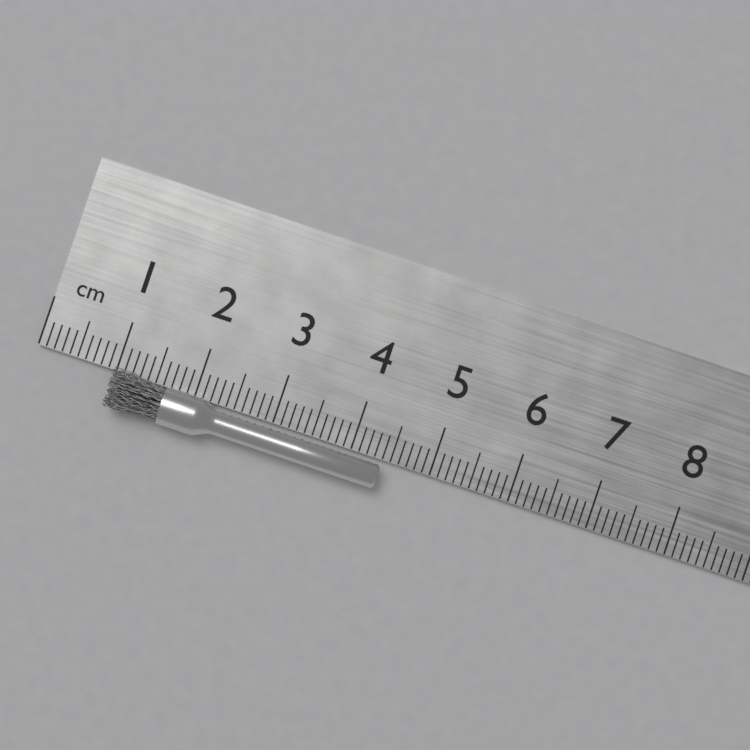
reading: 4.4 cm
